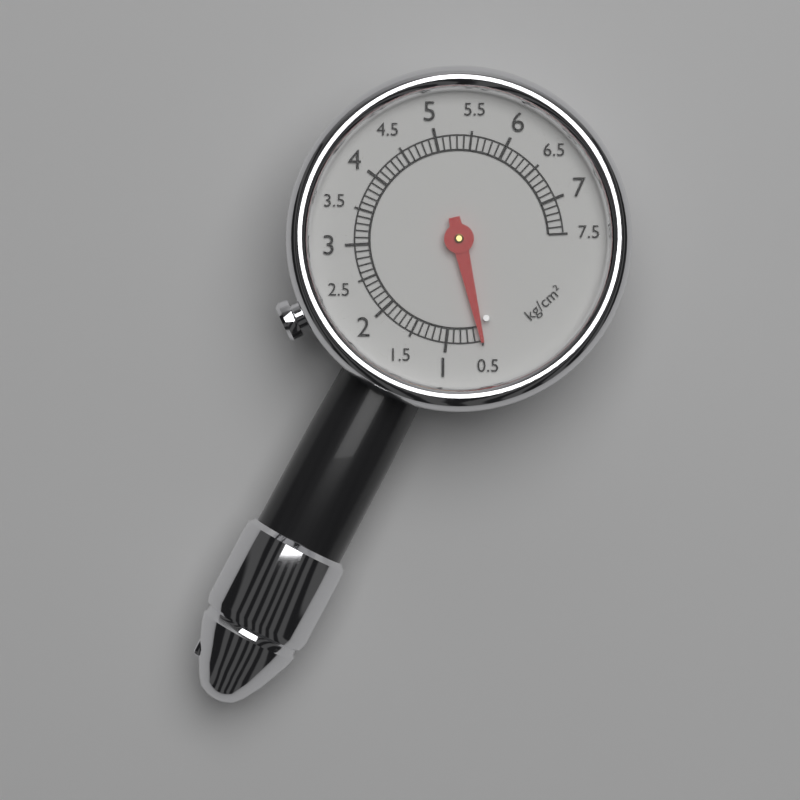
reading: 0.5 kg/cm²
